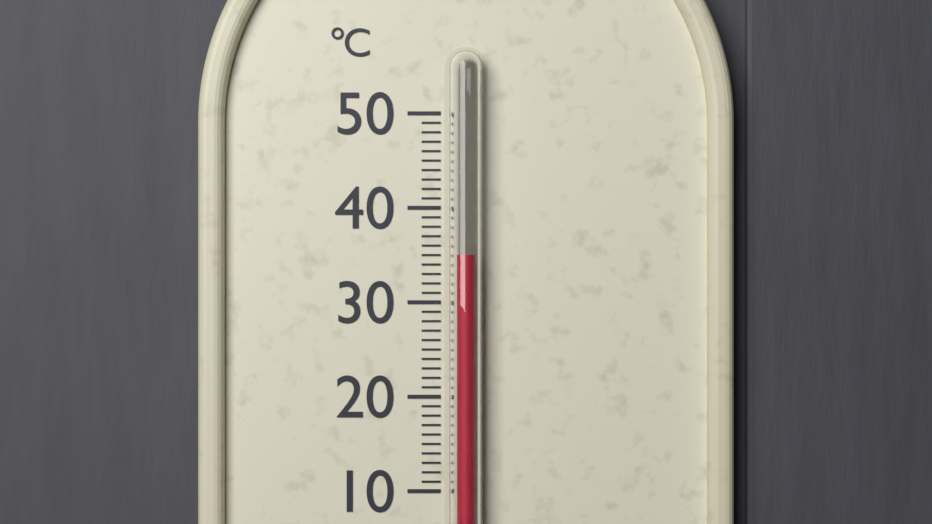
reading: 35 °C
